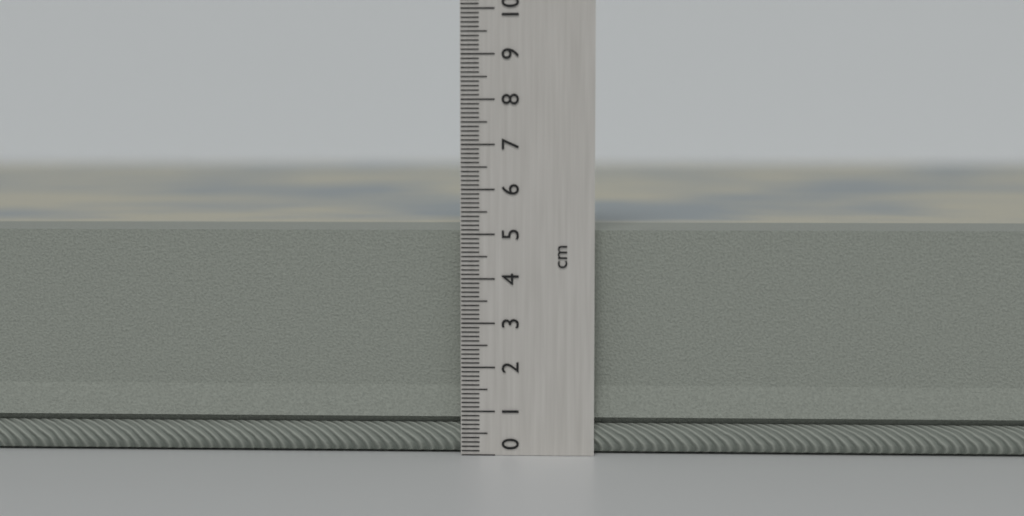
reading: 5.1 cm
